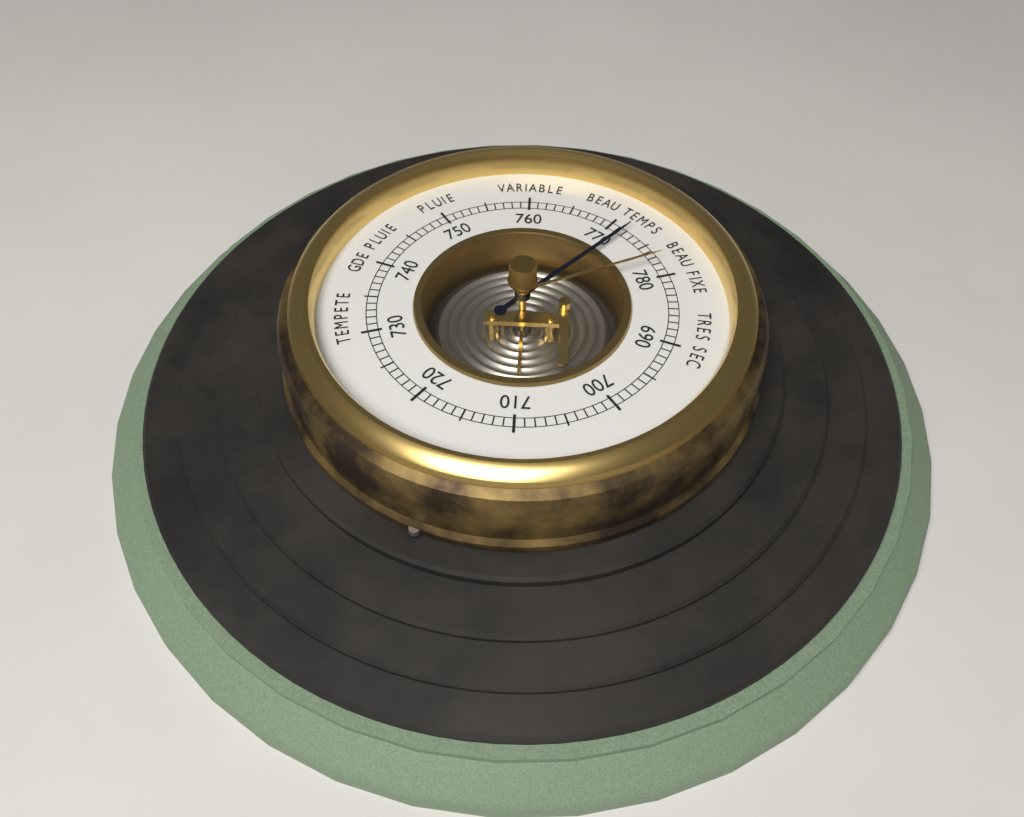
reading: 772 (no unit)
